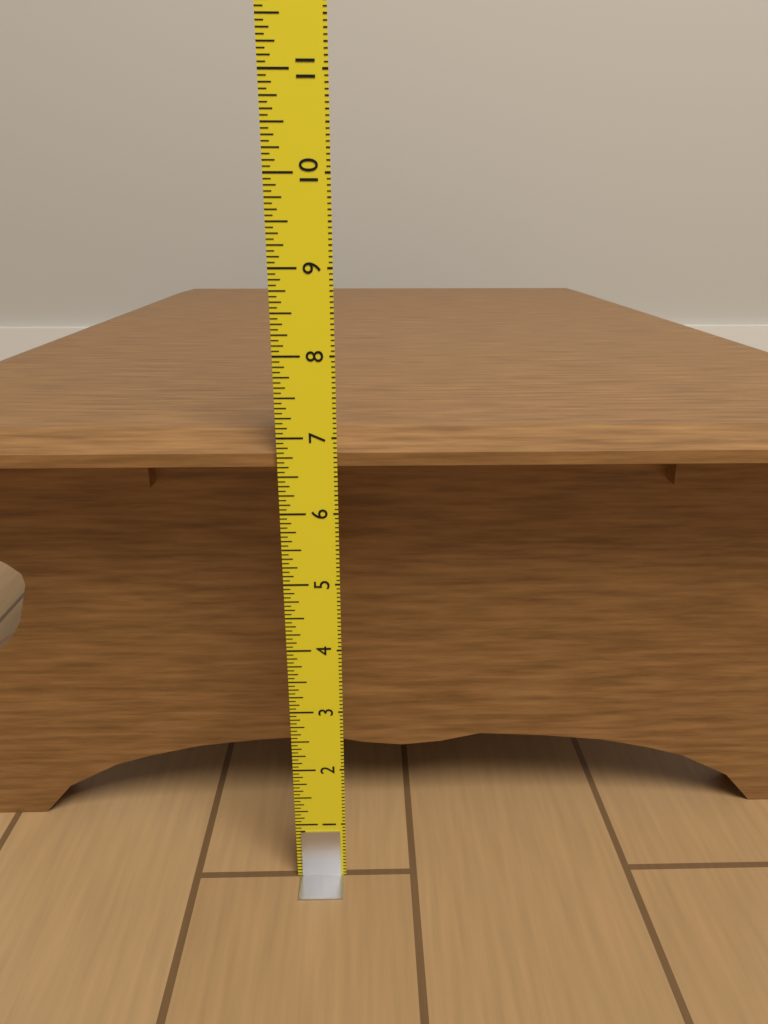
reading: 7.0000 in
